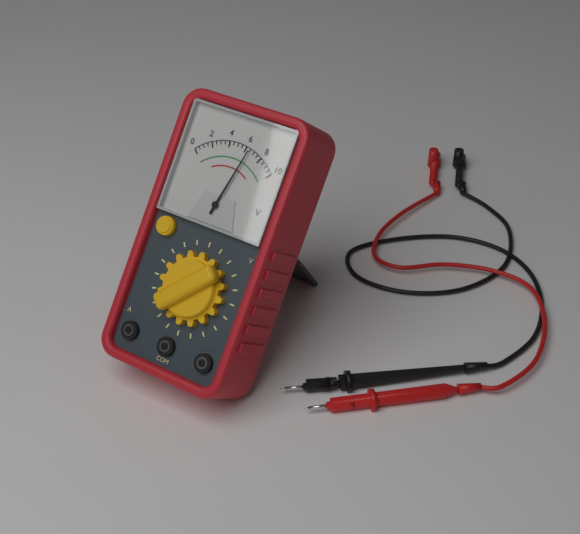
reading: 6.5 V
